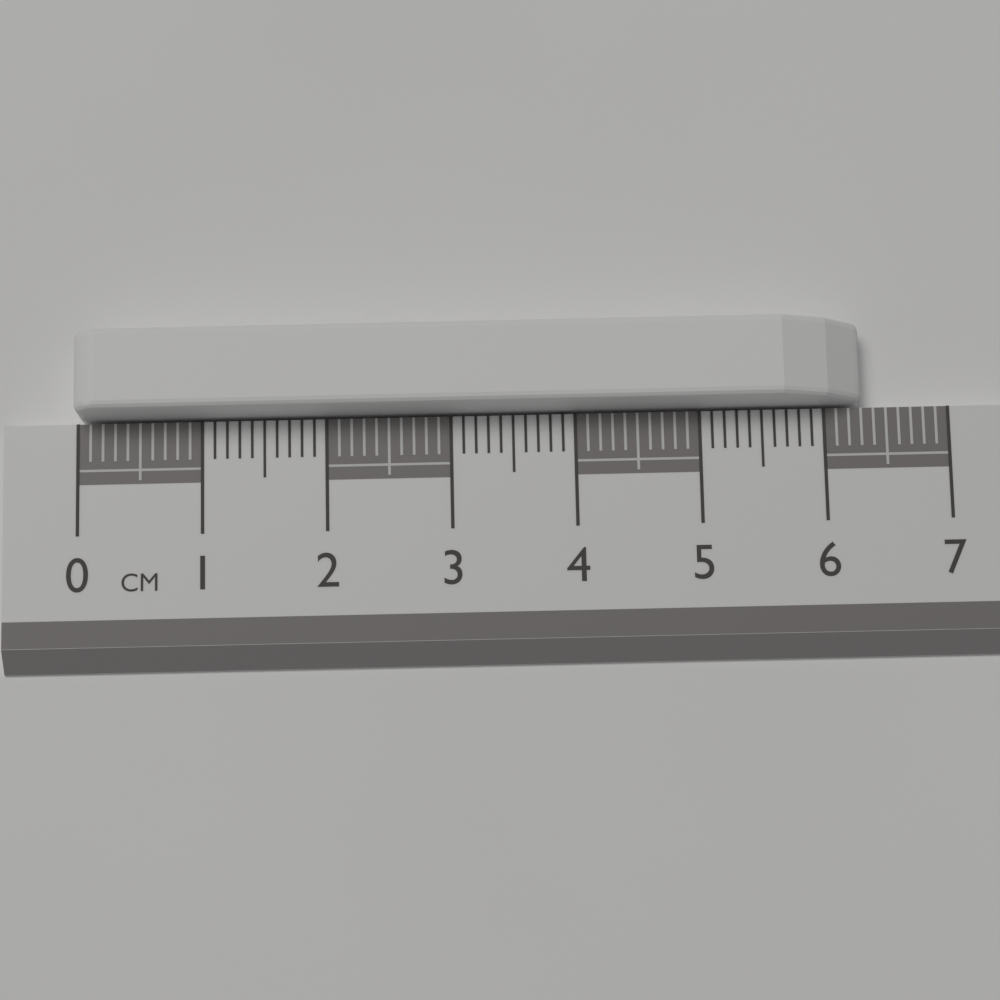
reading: 6.3 cm
